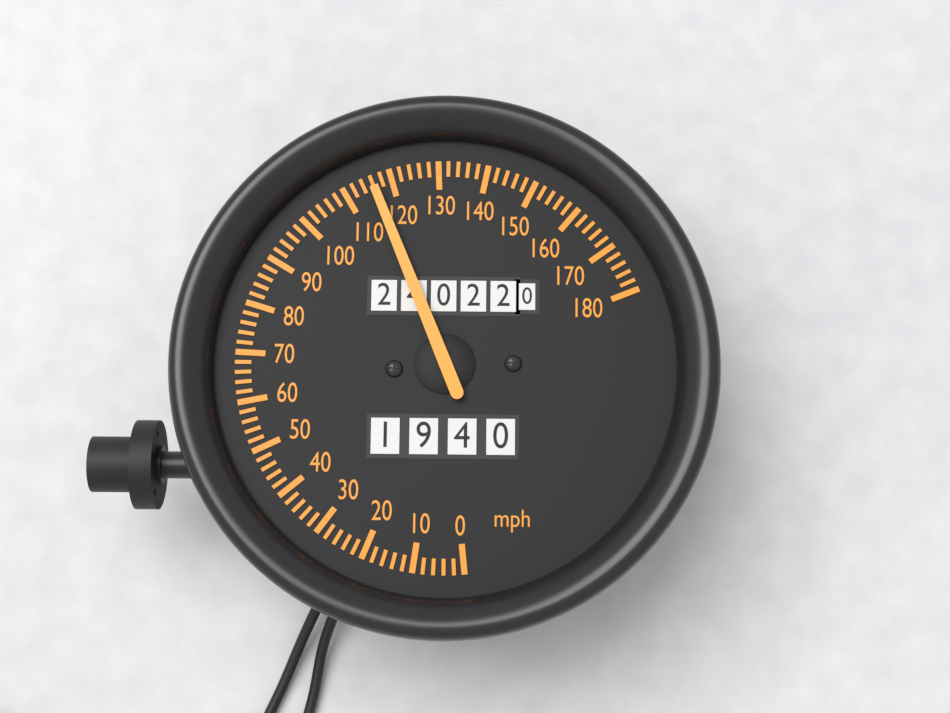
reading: 116 mph
